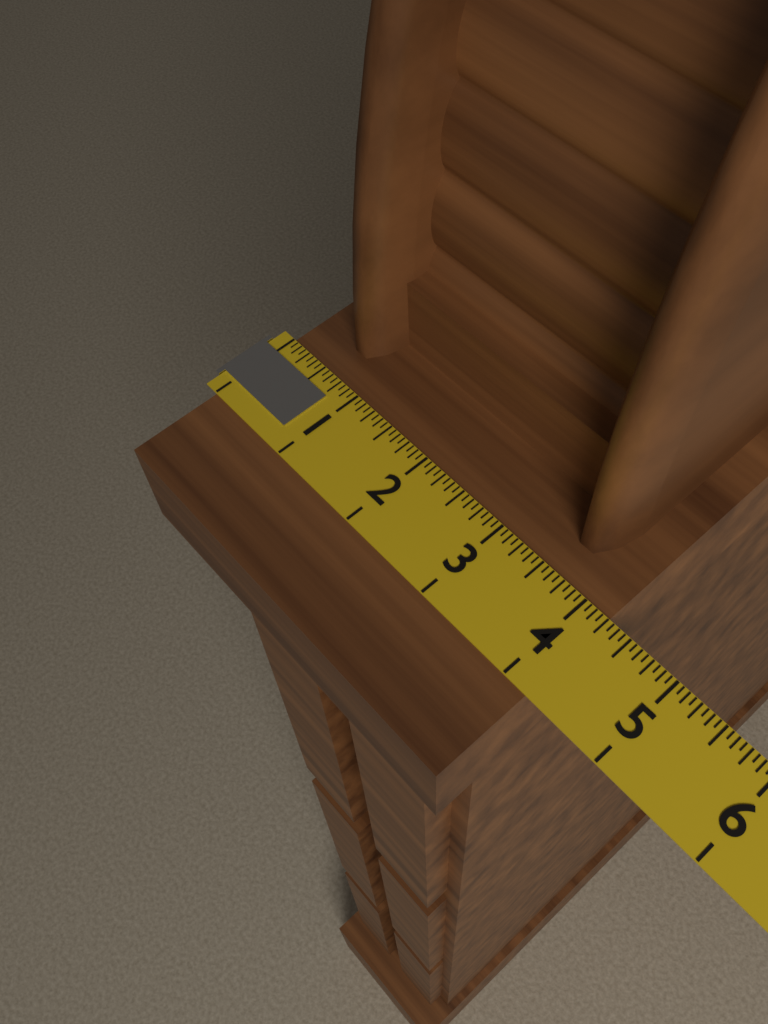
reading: 4.2500 (no unit)
